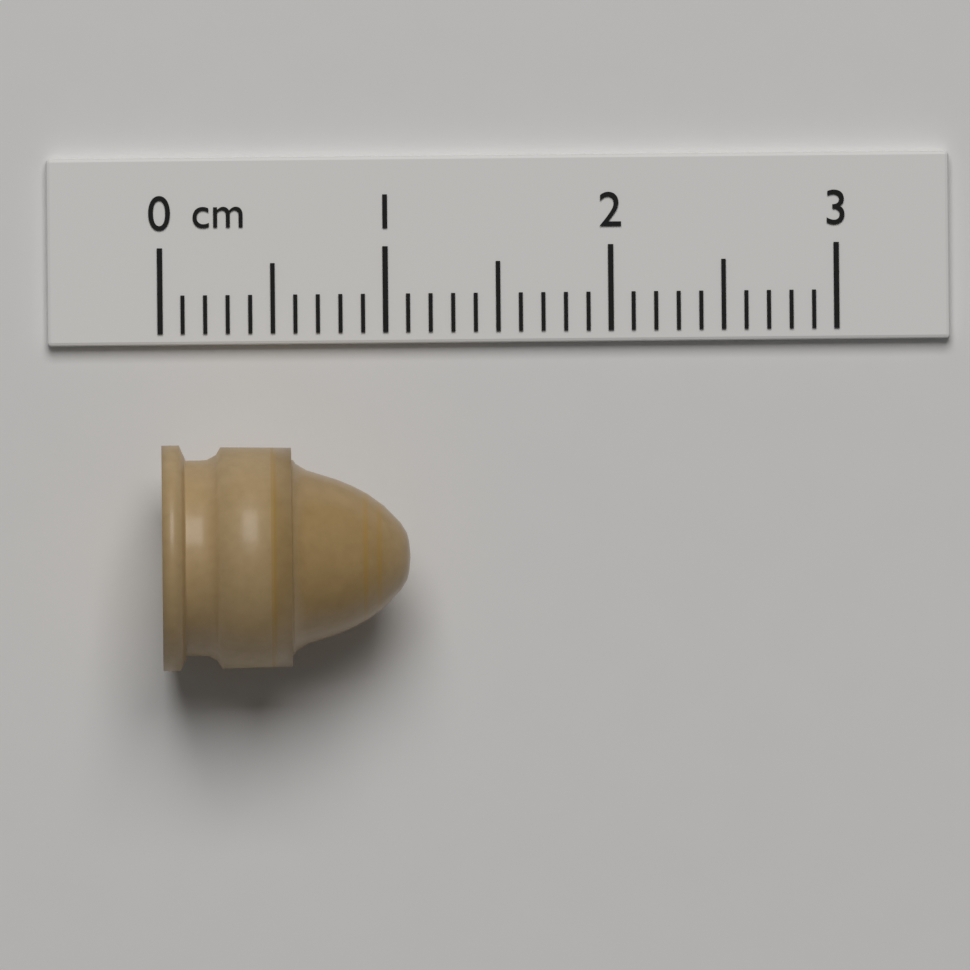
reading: 1.1 cm
